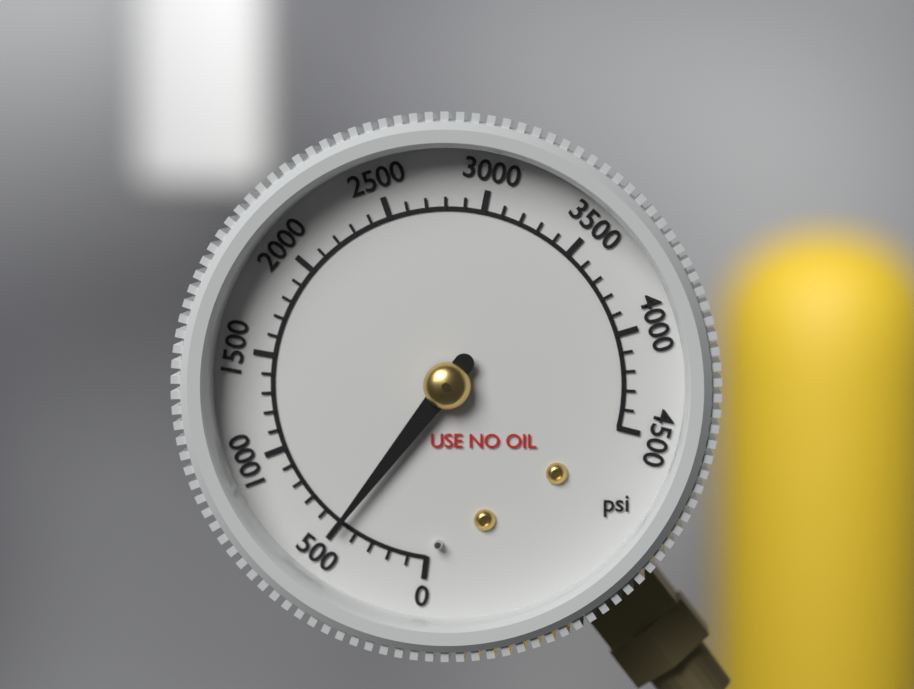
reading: 500 psi
